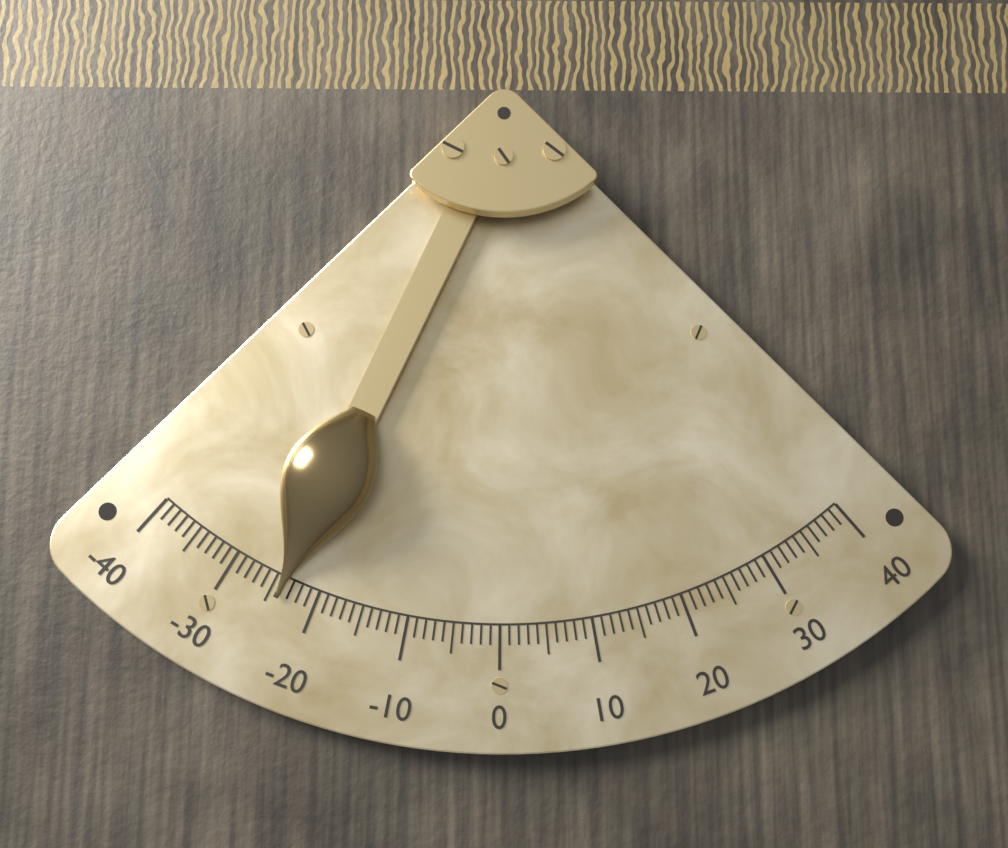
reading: -24 (no unit)
